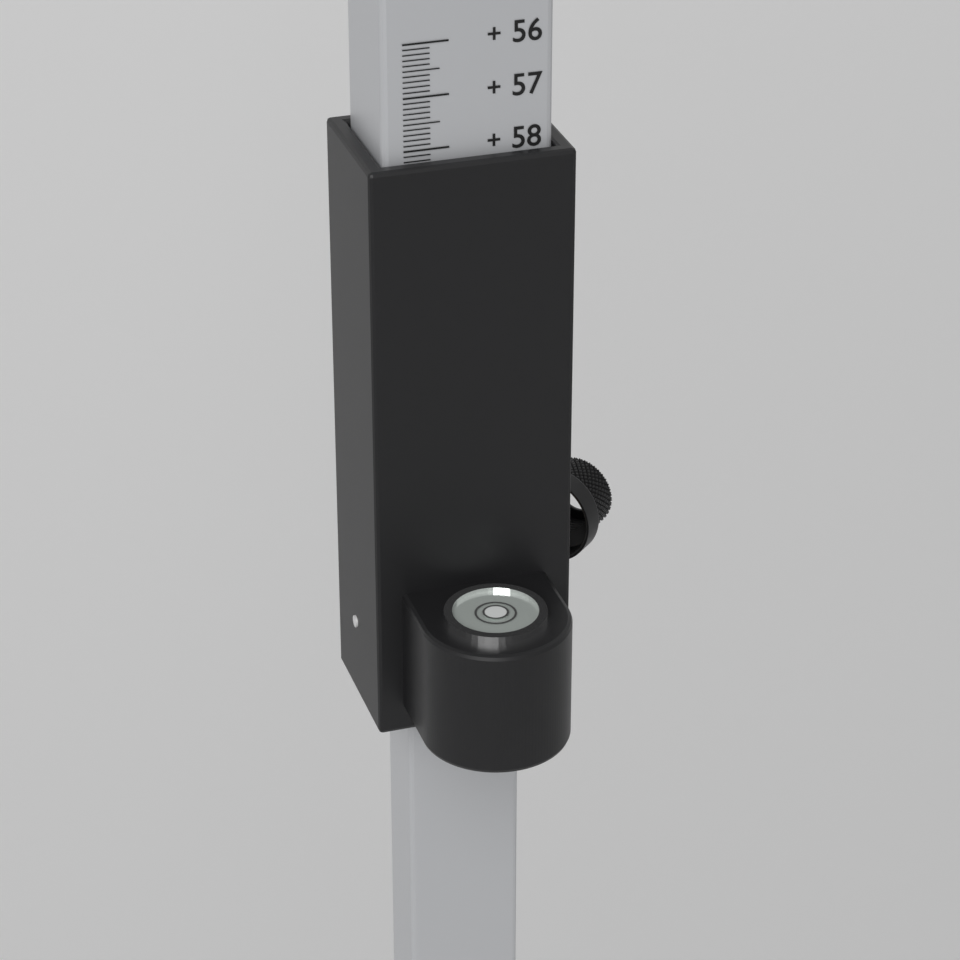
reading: 58.2 (no unit)
